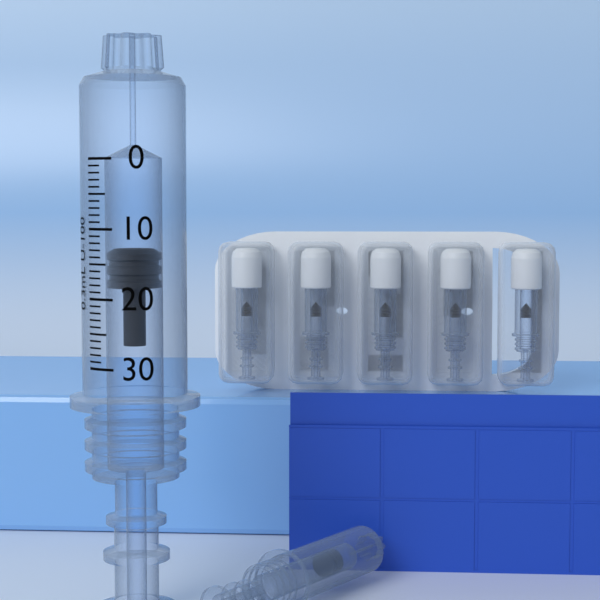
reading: 13 units
